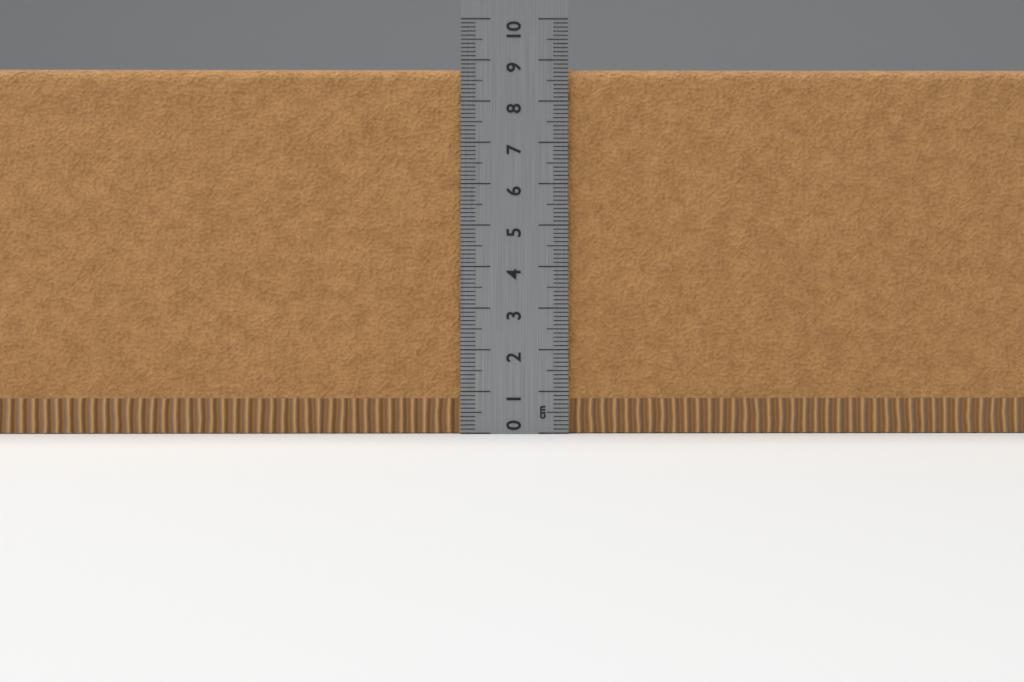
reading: 8.8 cm
